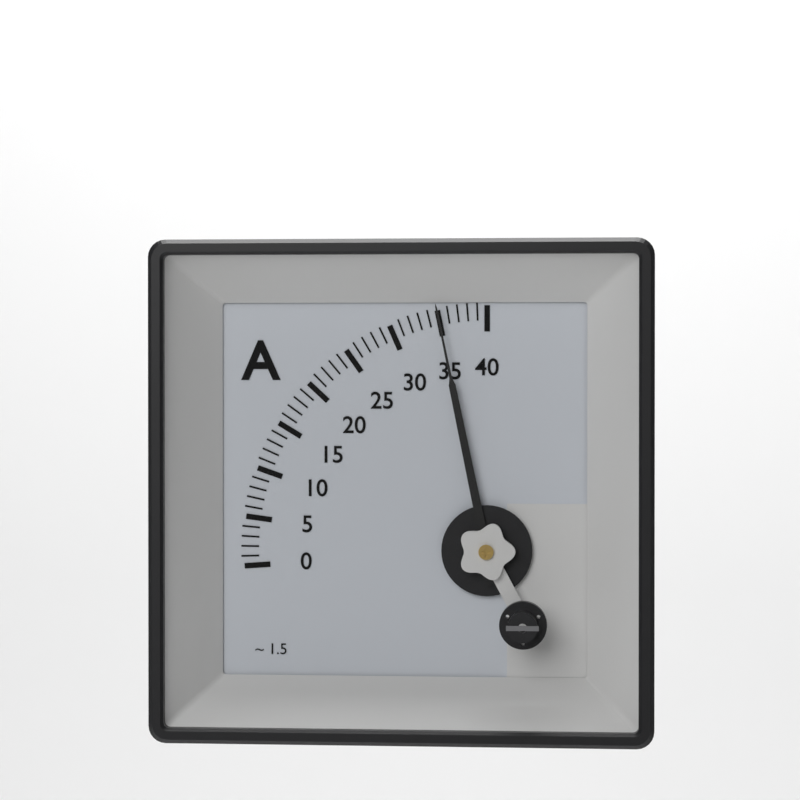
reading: 35 A
